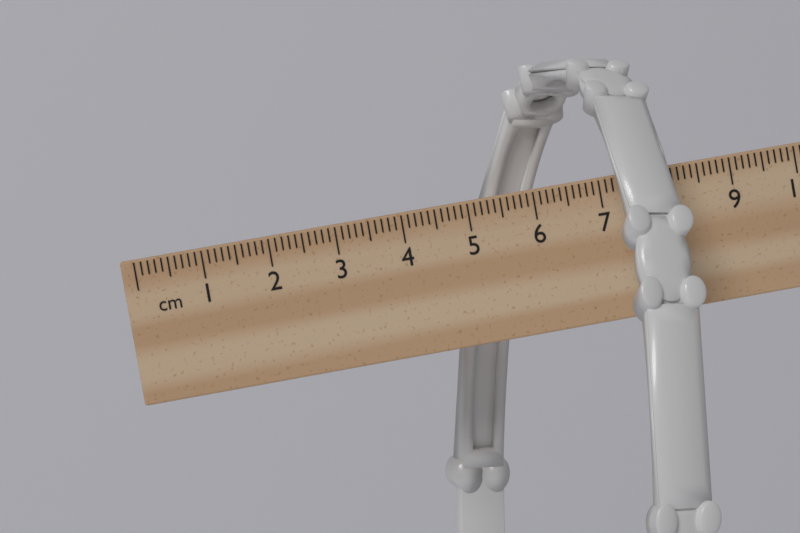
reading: 7.9 cm
